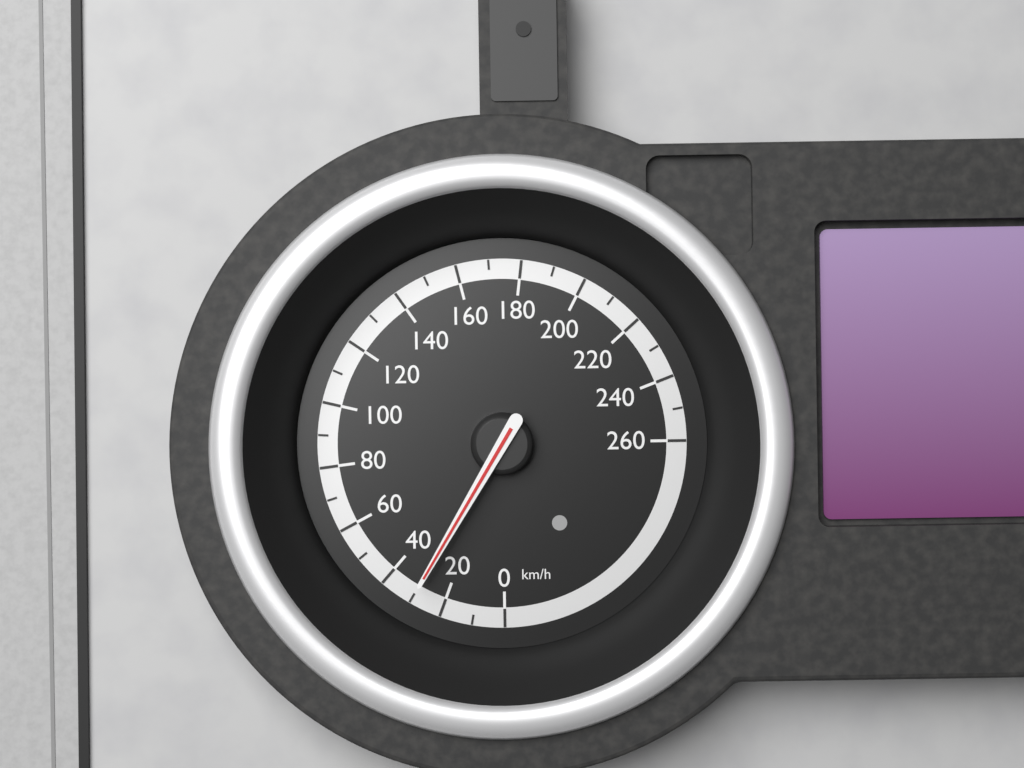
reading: 30 km/h
